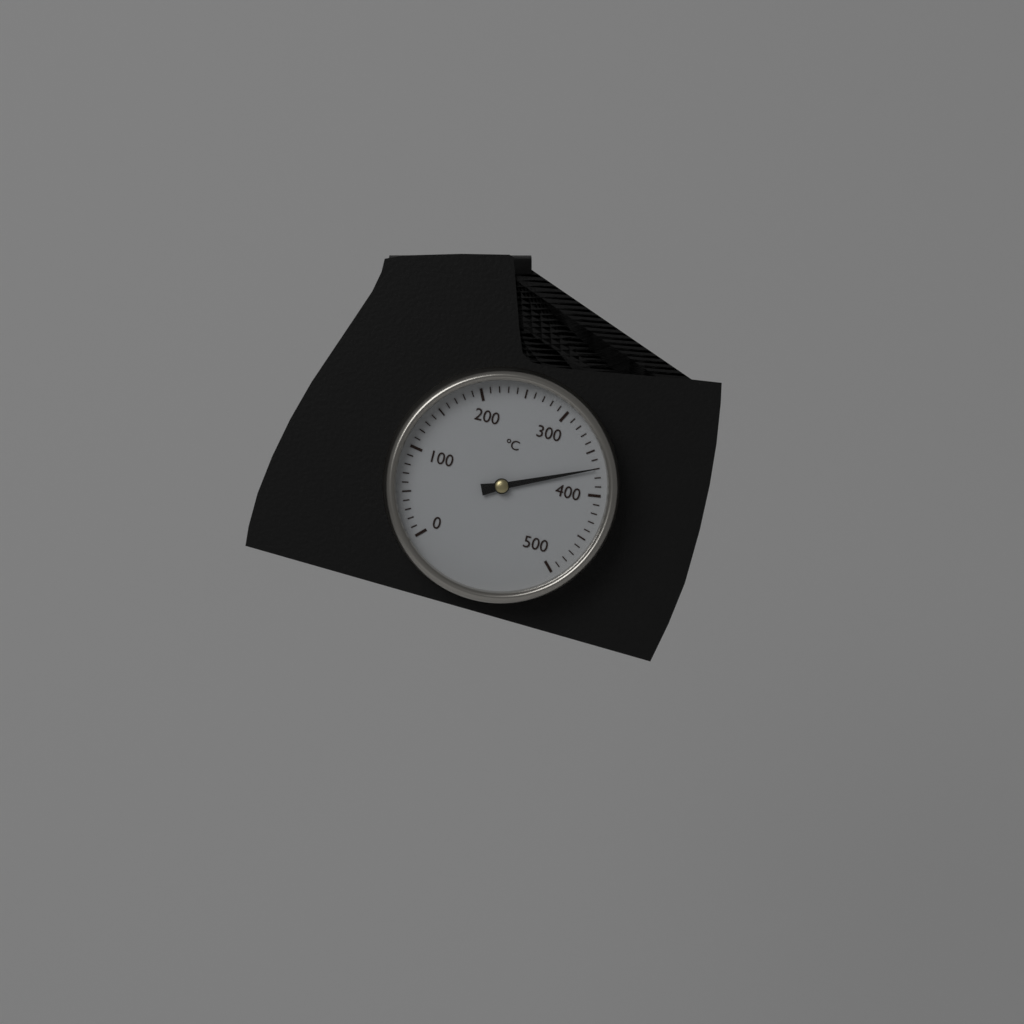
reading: 370 °C
